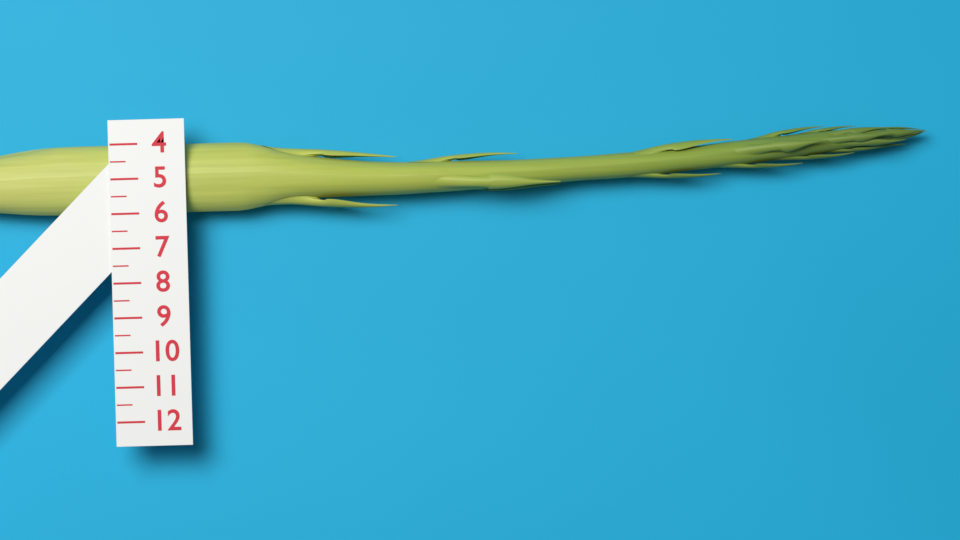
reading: 6.0 (no unit)
